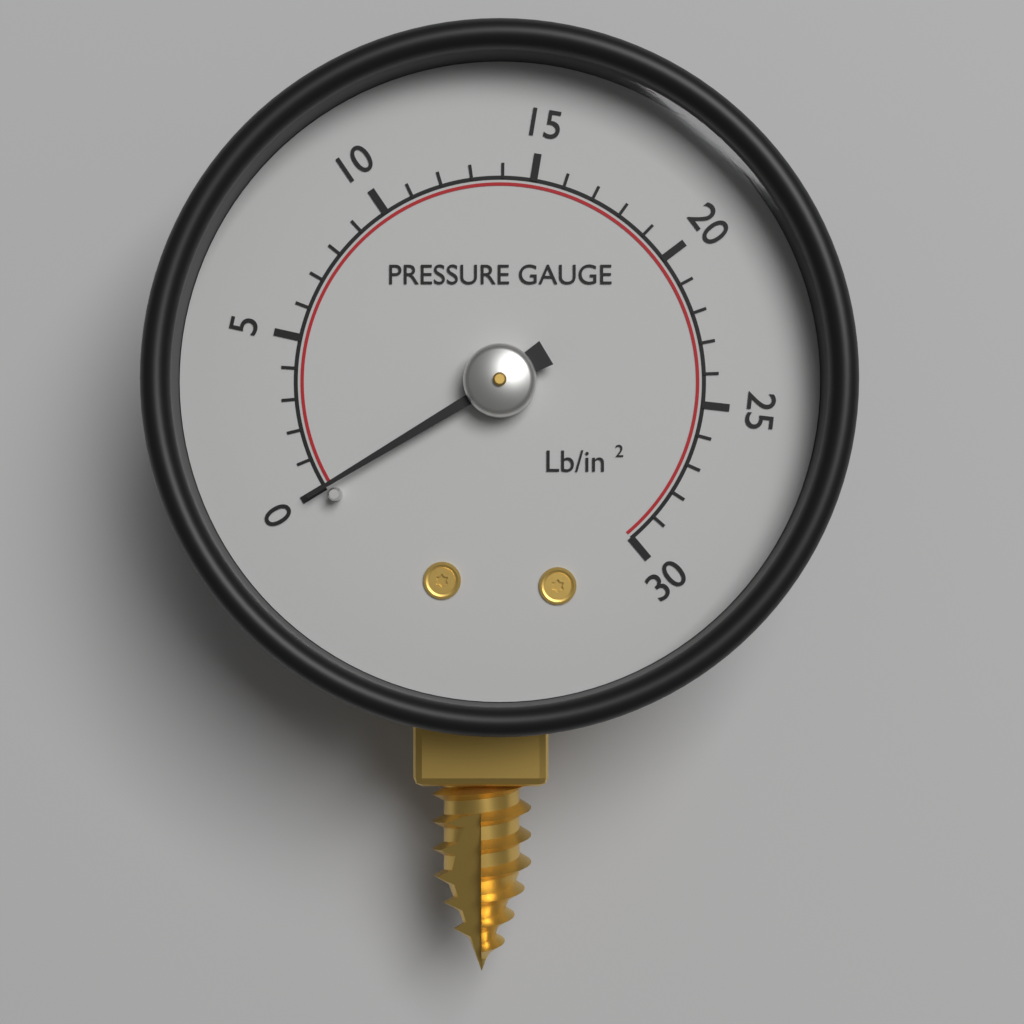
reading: 0 Lb/in²
